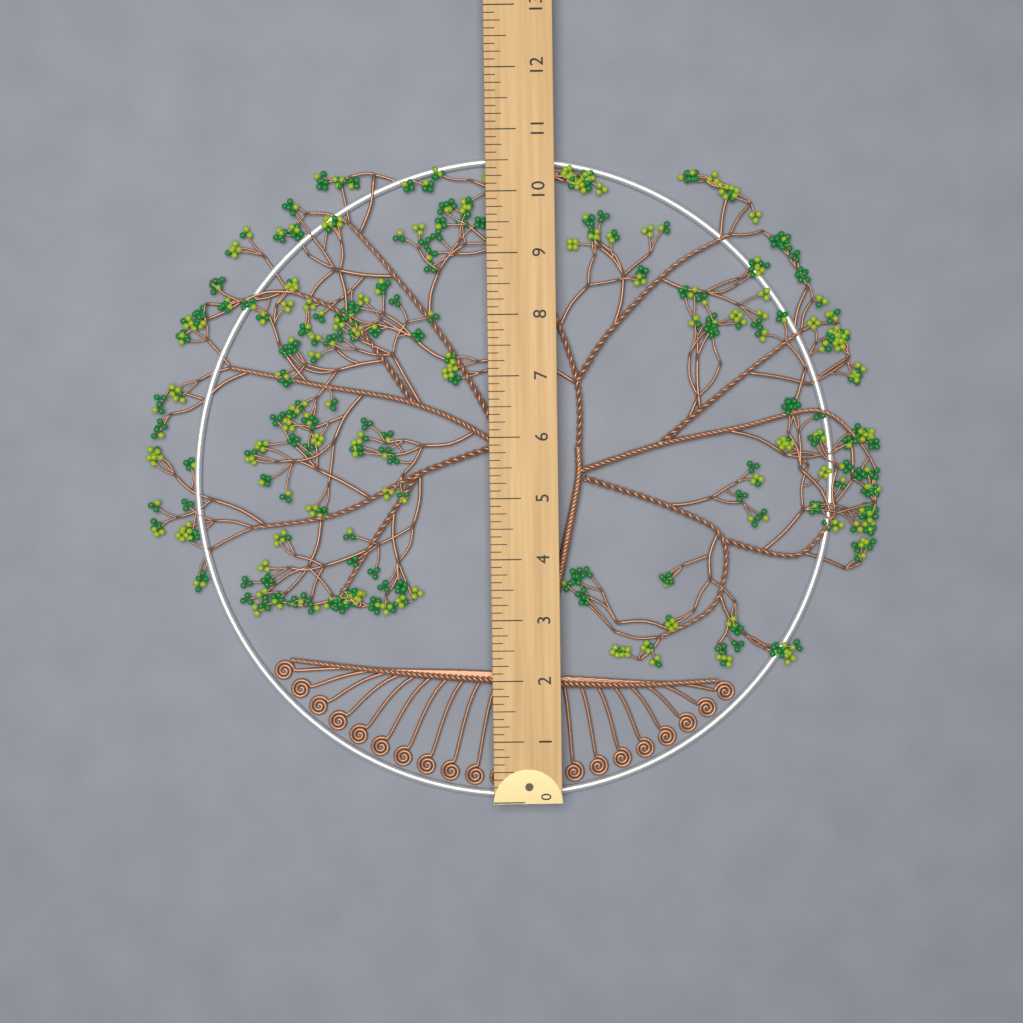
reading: 10.625 (no unit)
